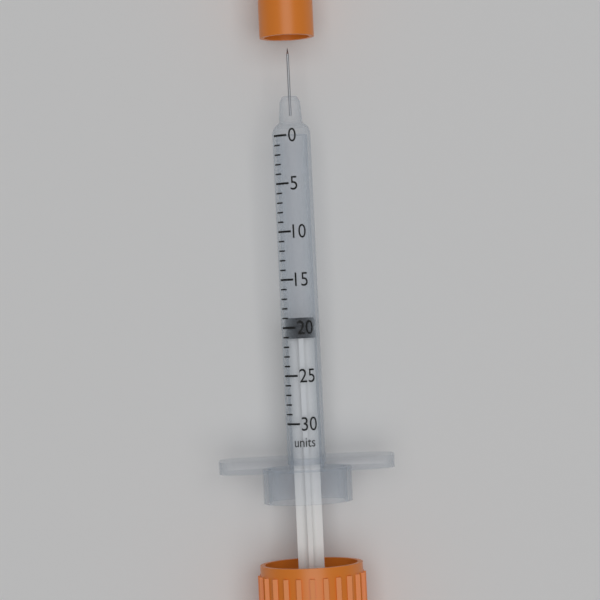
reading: 19 units
